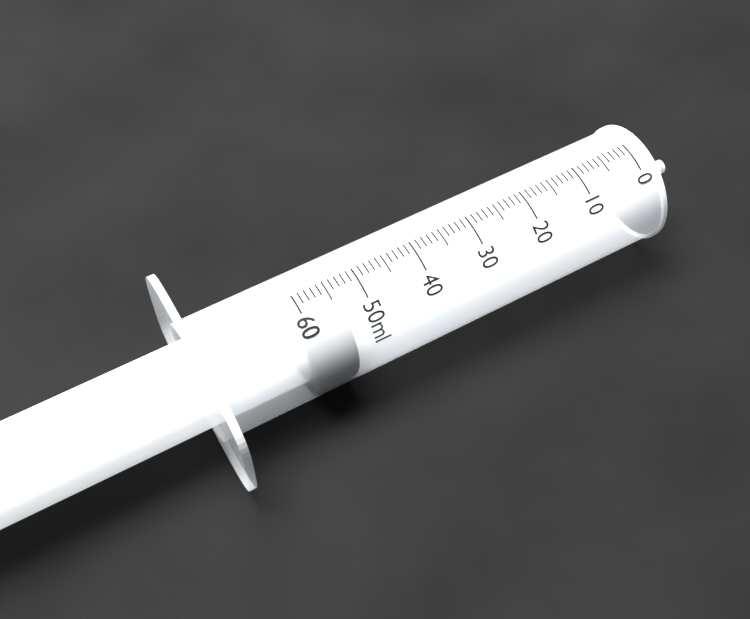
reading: 54 ml
